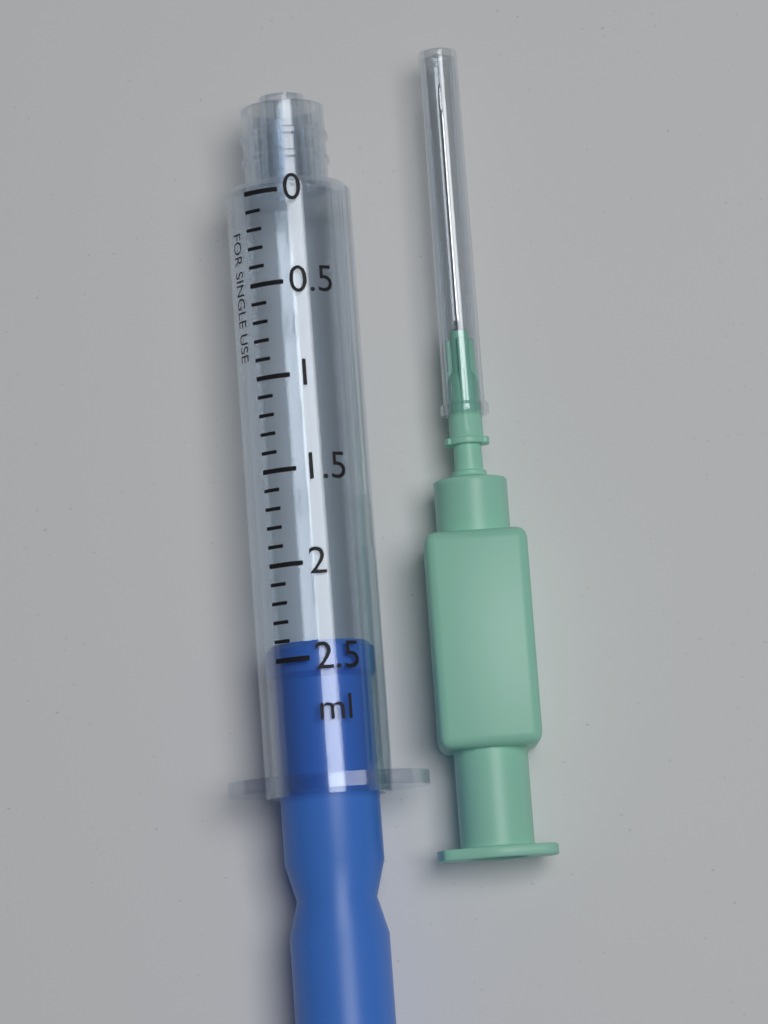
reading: 2.4 ml
